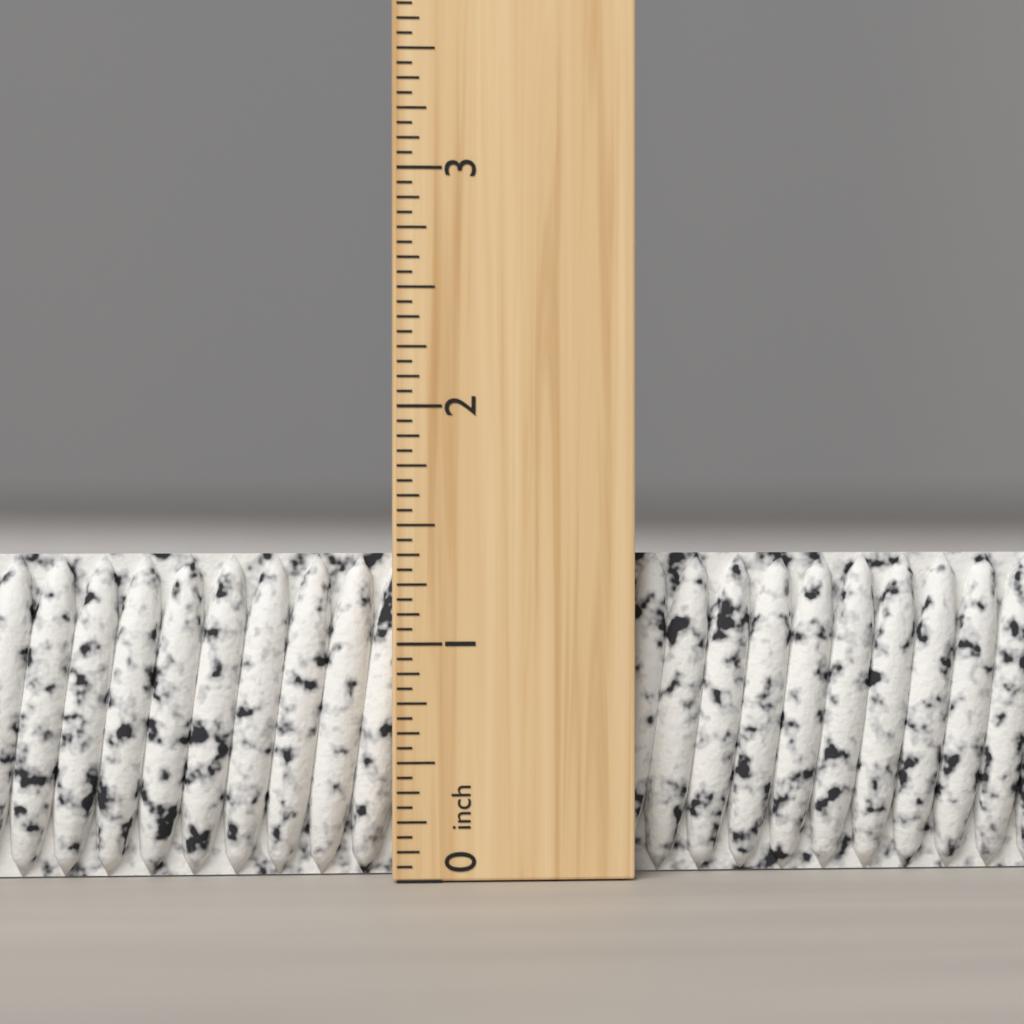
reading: 1.3750 inch
